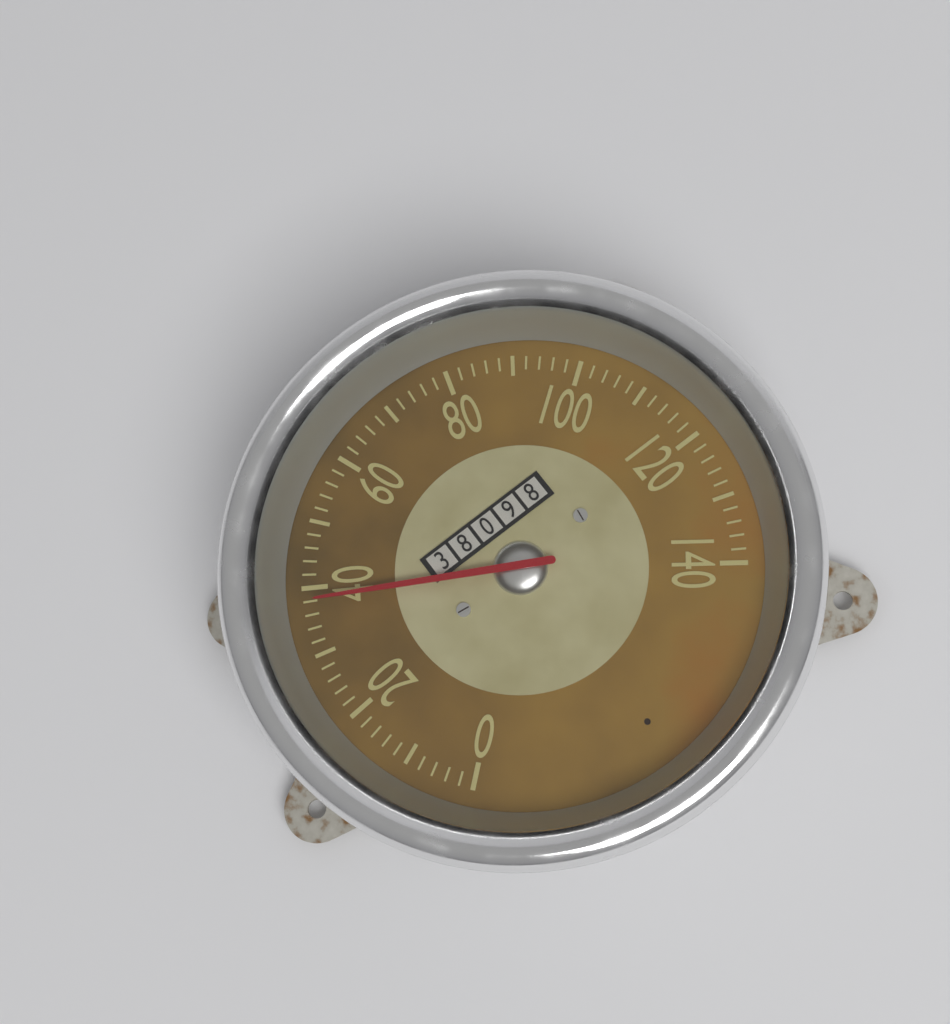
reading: 38 (no unit)
